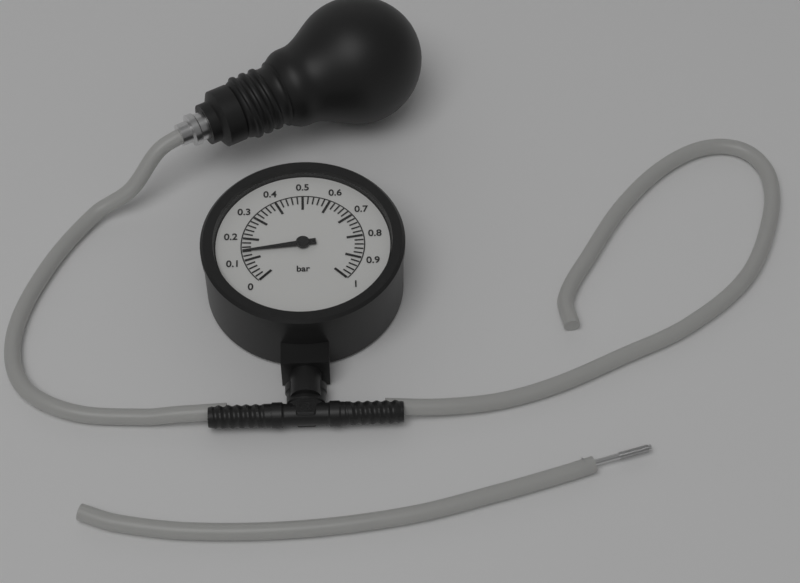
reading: 0.14 bar
